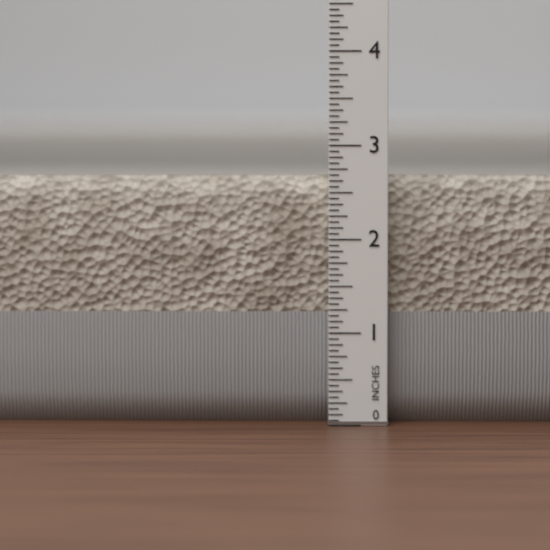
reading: 2.6875 in
